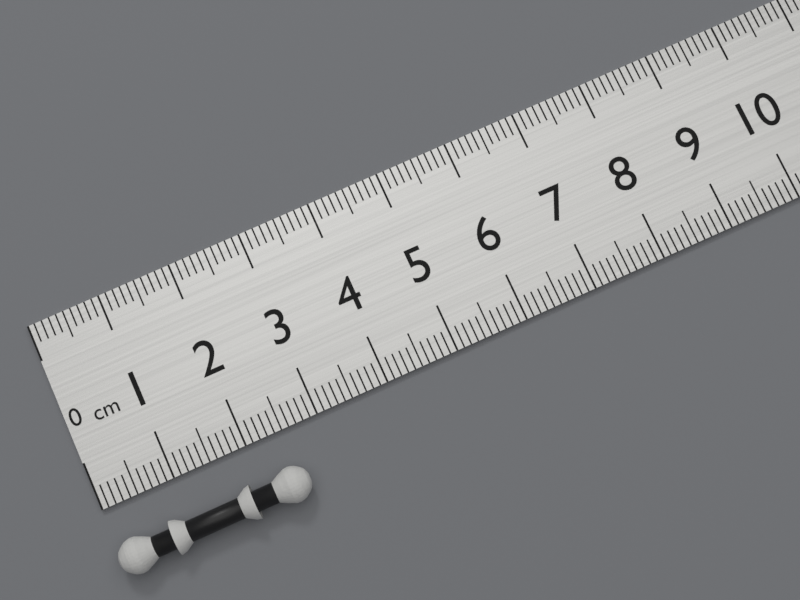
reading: 2.6 cm
